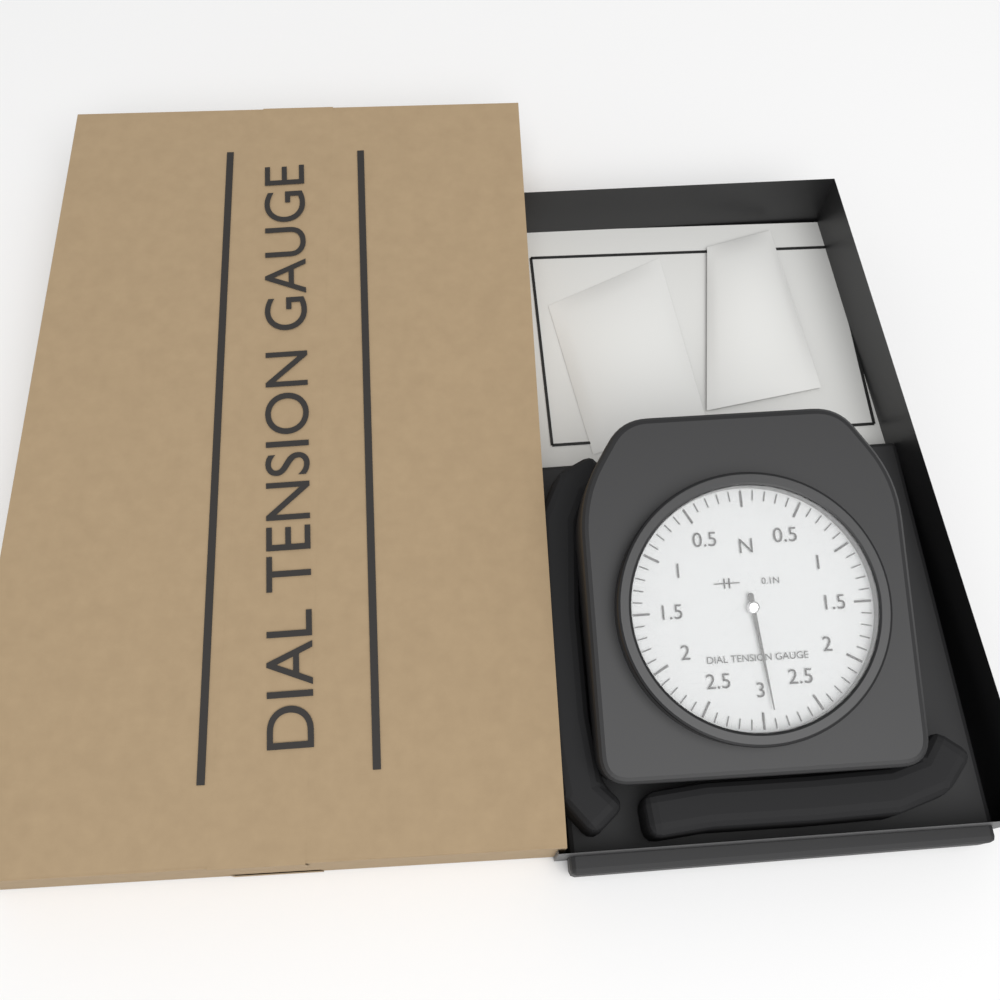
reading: 2.9 N
